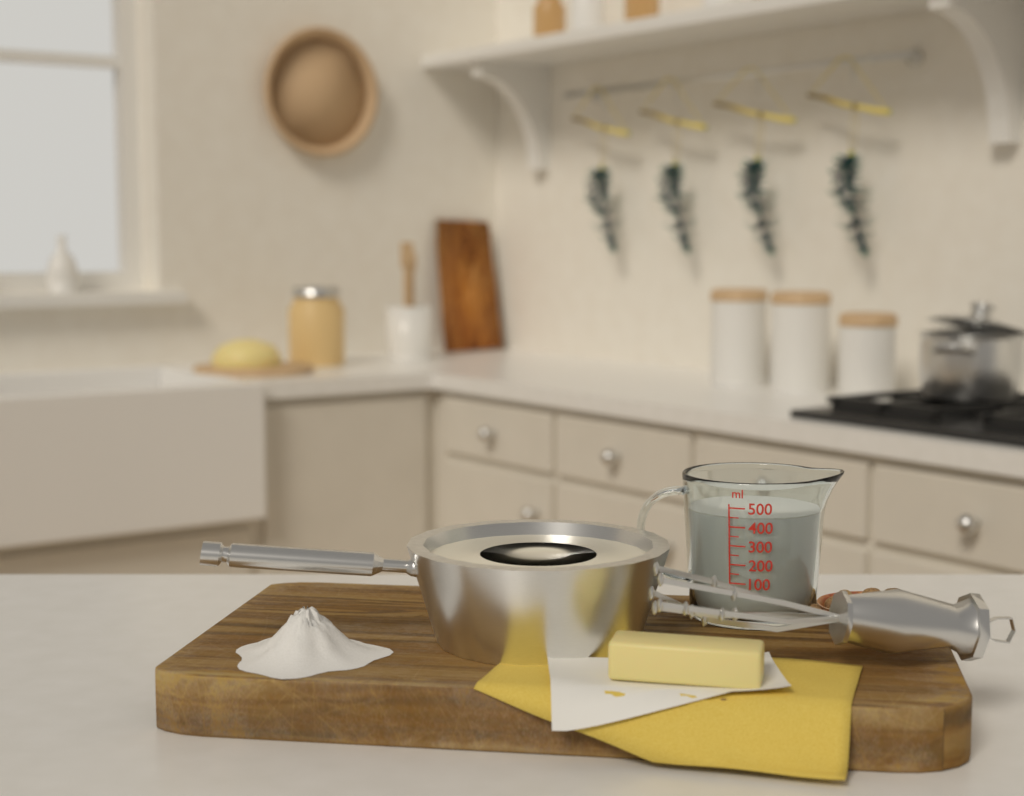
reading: 450 ml
